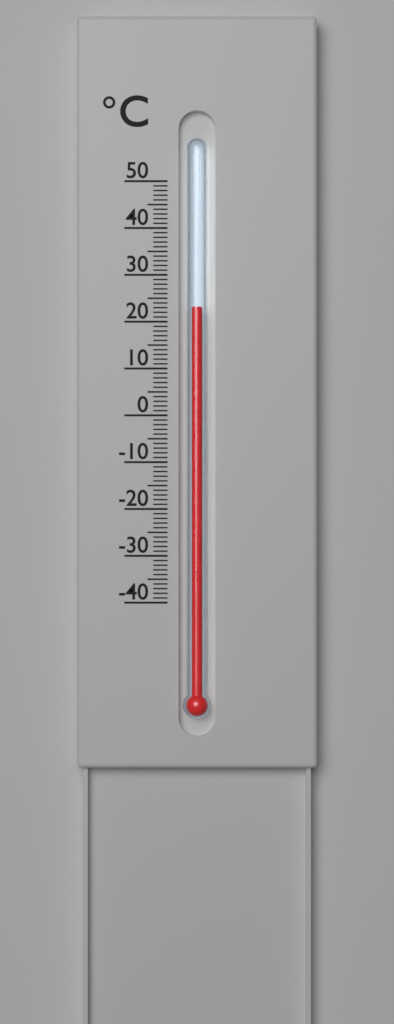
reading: 23 °C
